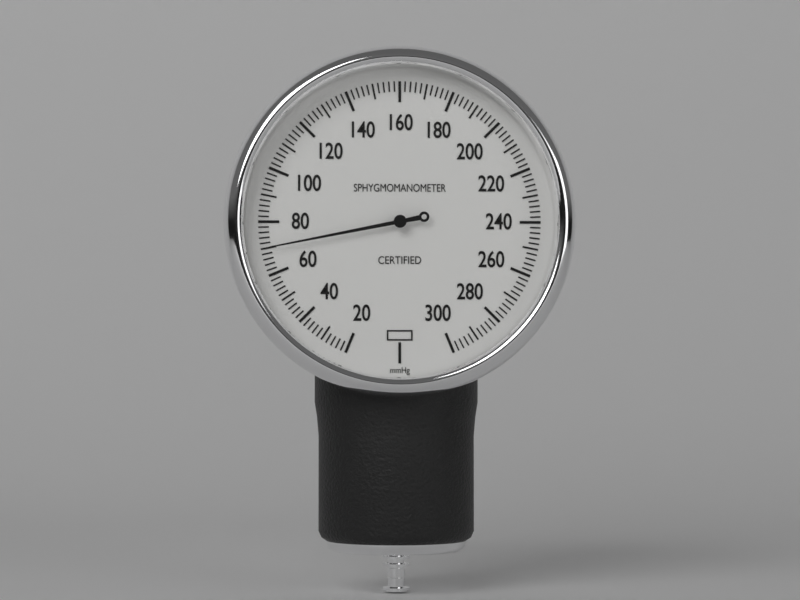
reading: 70 mmHg
